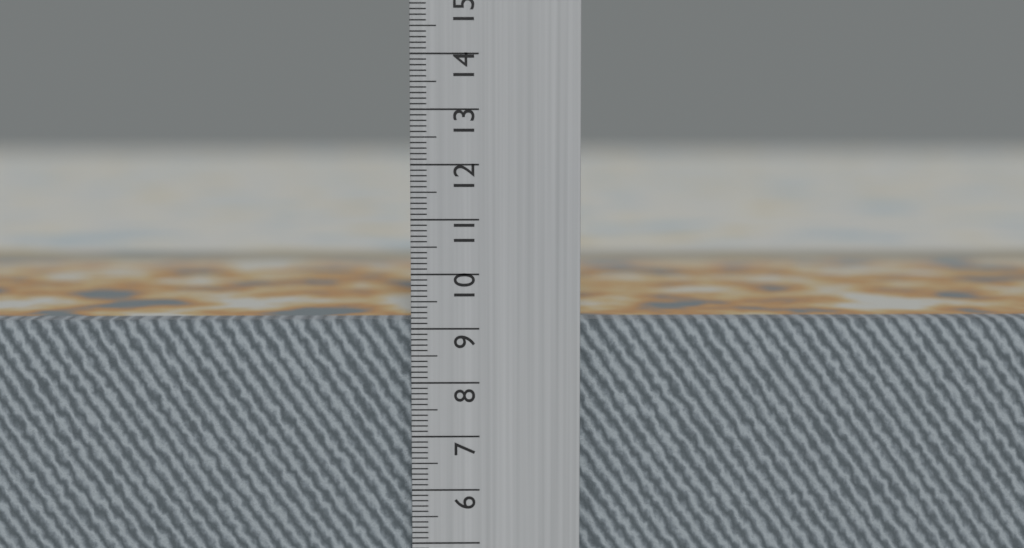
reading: 9.1 cm
